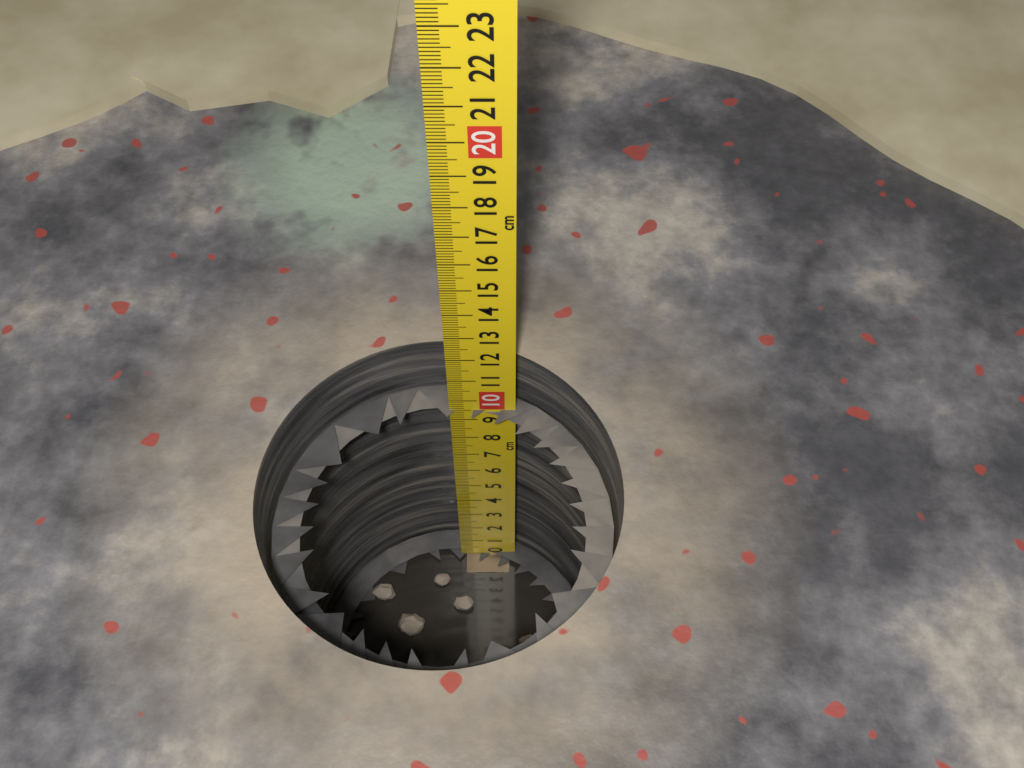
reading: 9.5 cm
